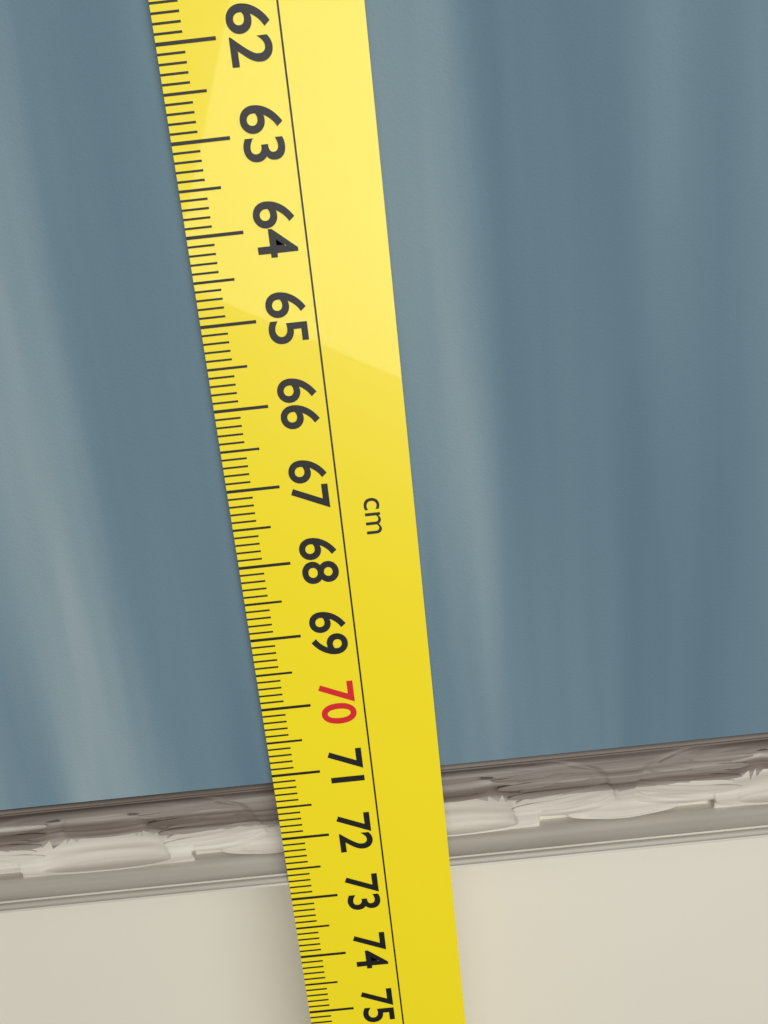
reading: 72.8 cm
